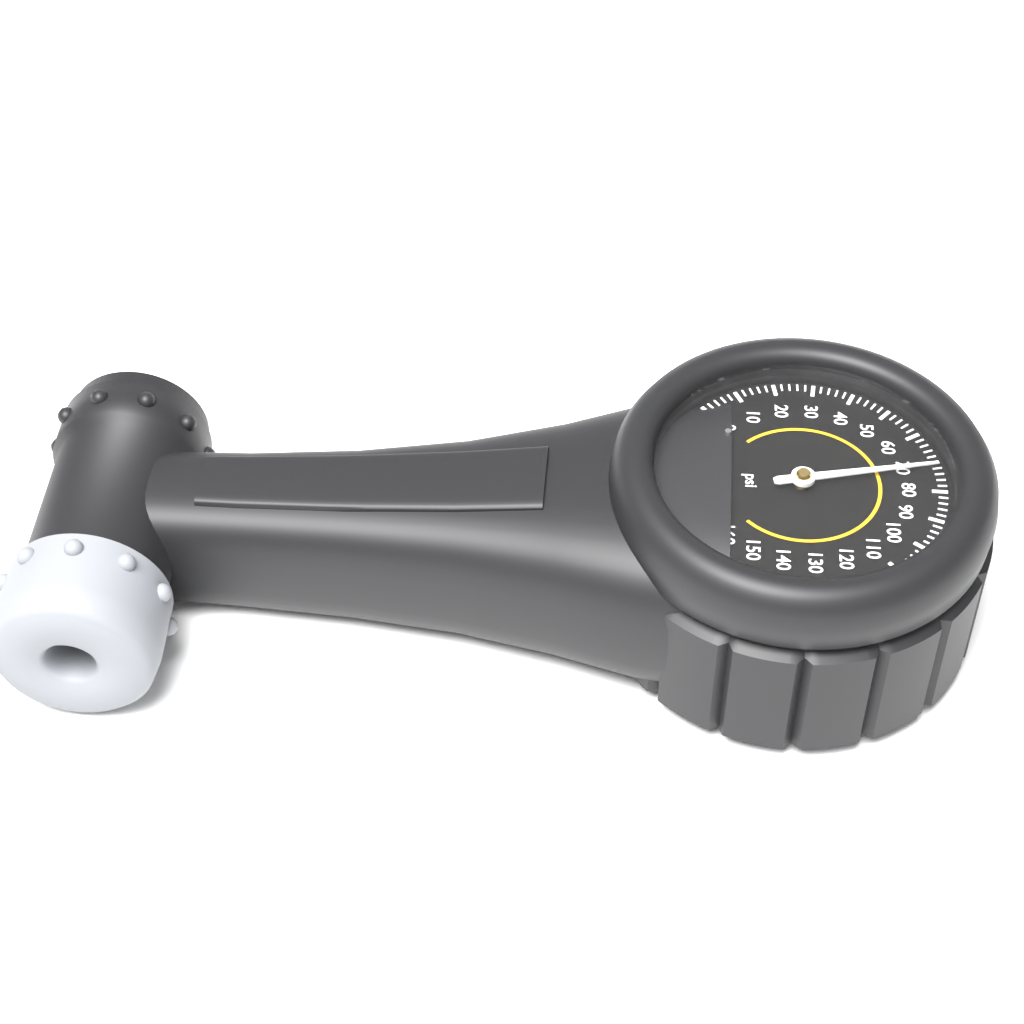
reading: 72 psi
